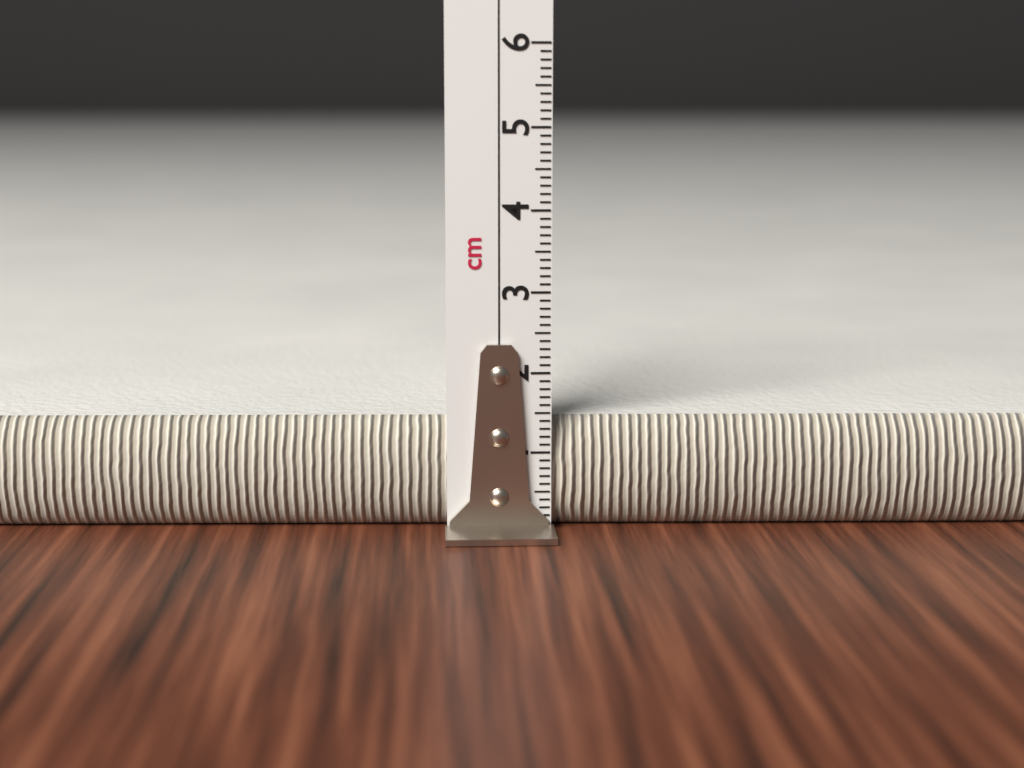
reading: 1.4 cm
